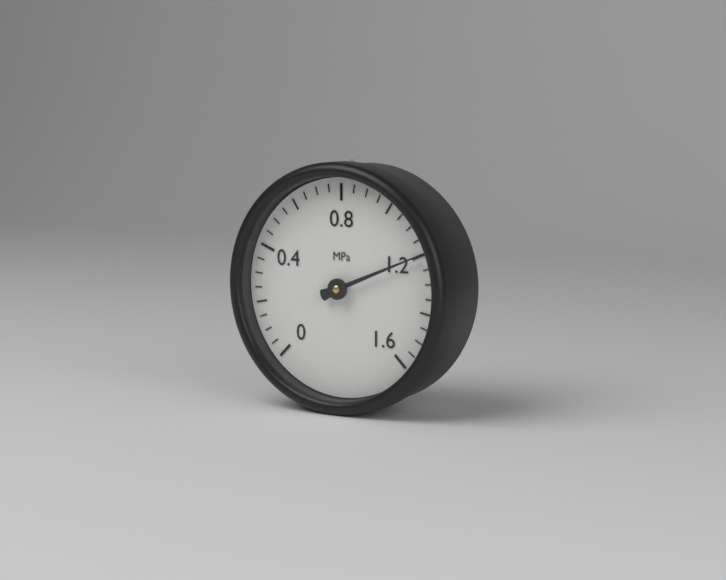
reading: 1.20 MPa
